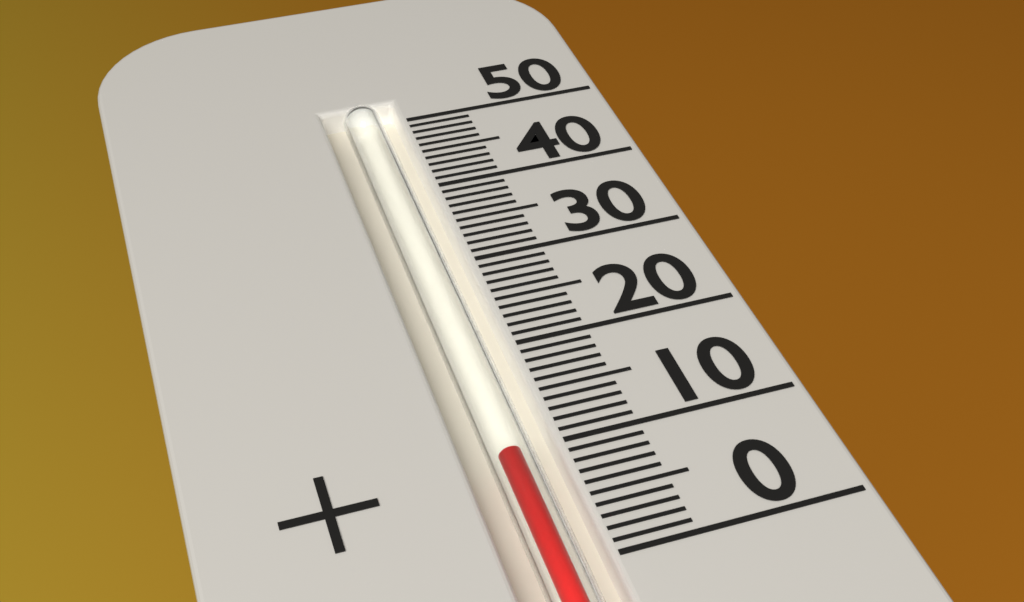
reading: 10 (no unit)
